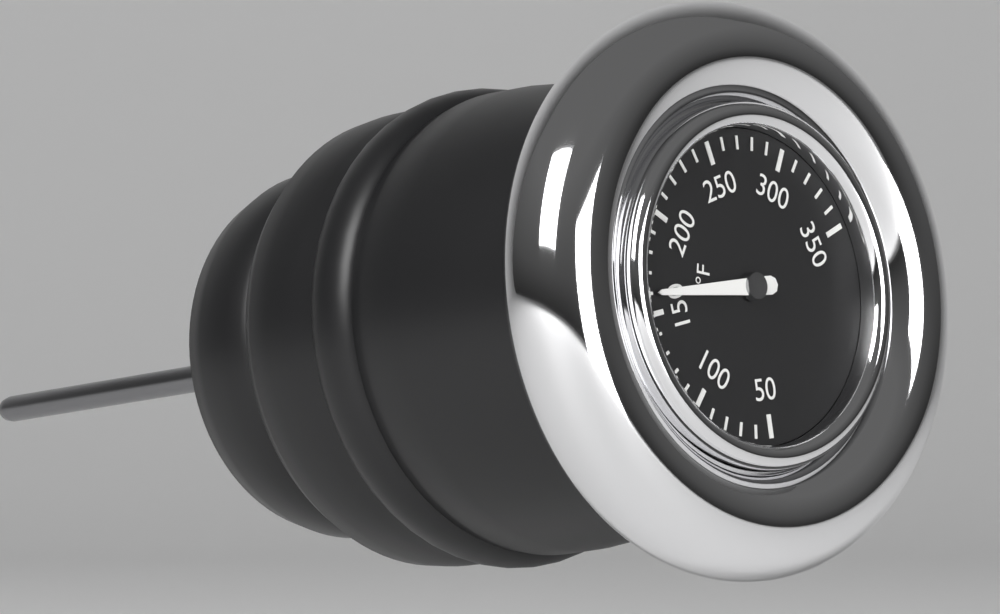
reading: 160 °F
